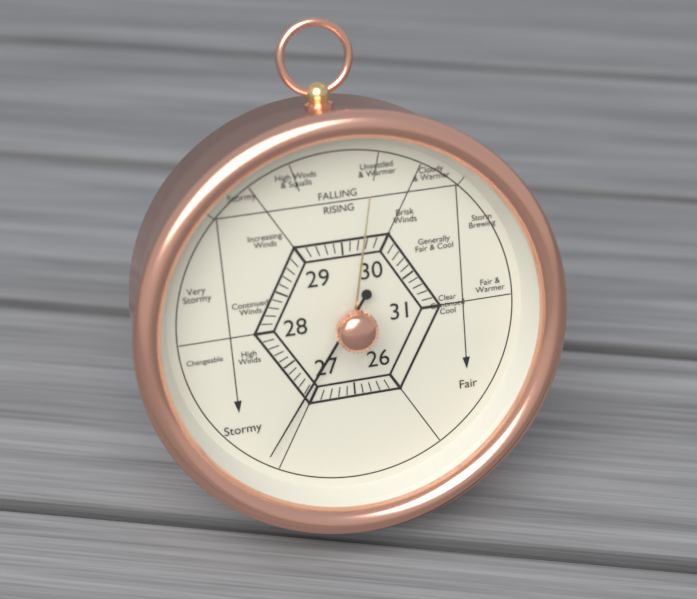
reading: 27.1 (no unit)
